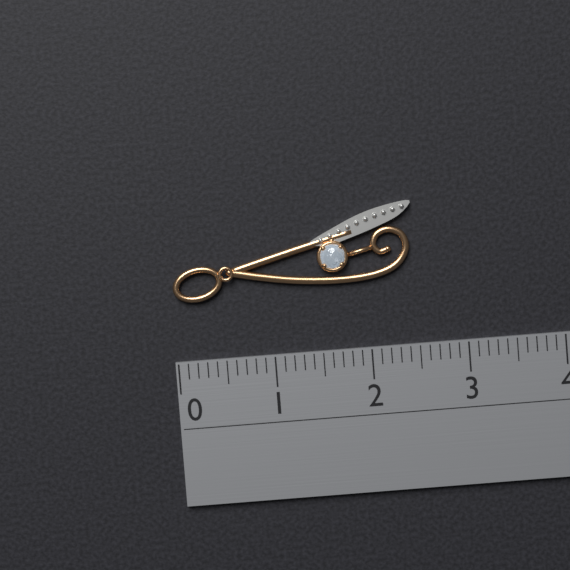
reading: 2.5 (no unit)
